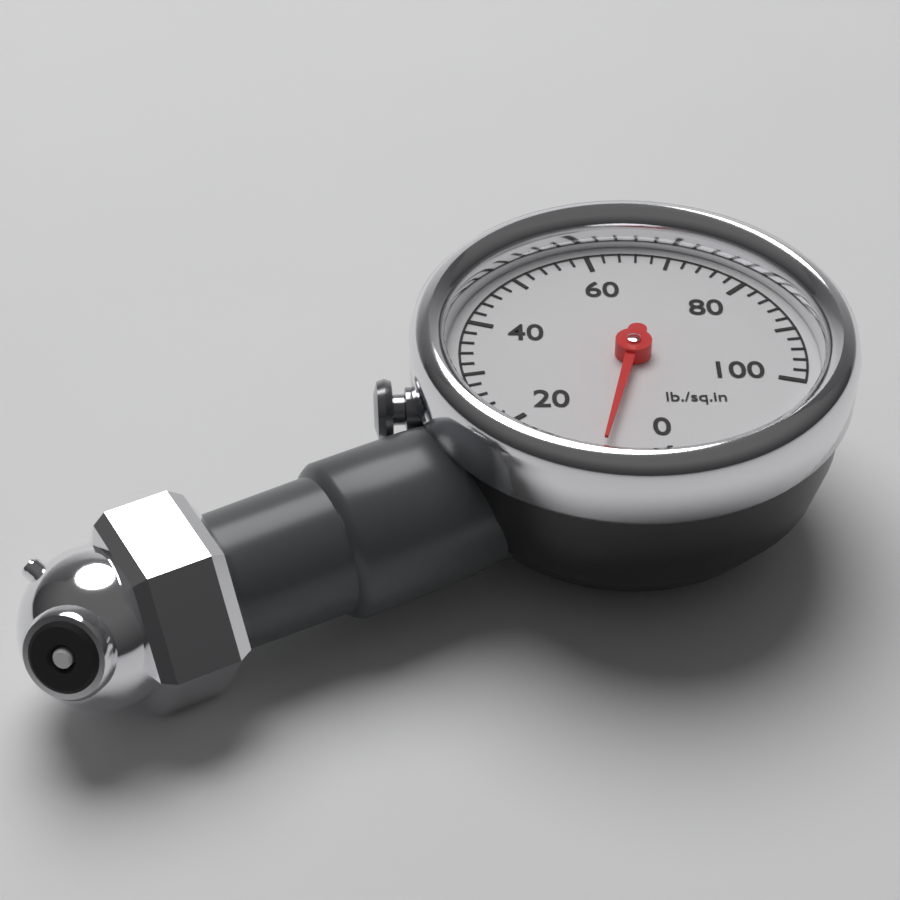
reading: 8 psi
